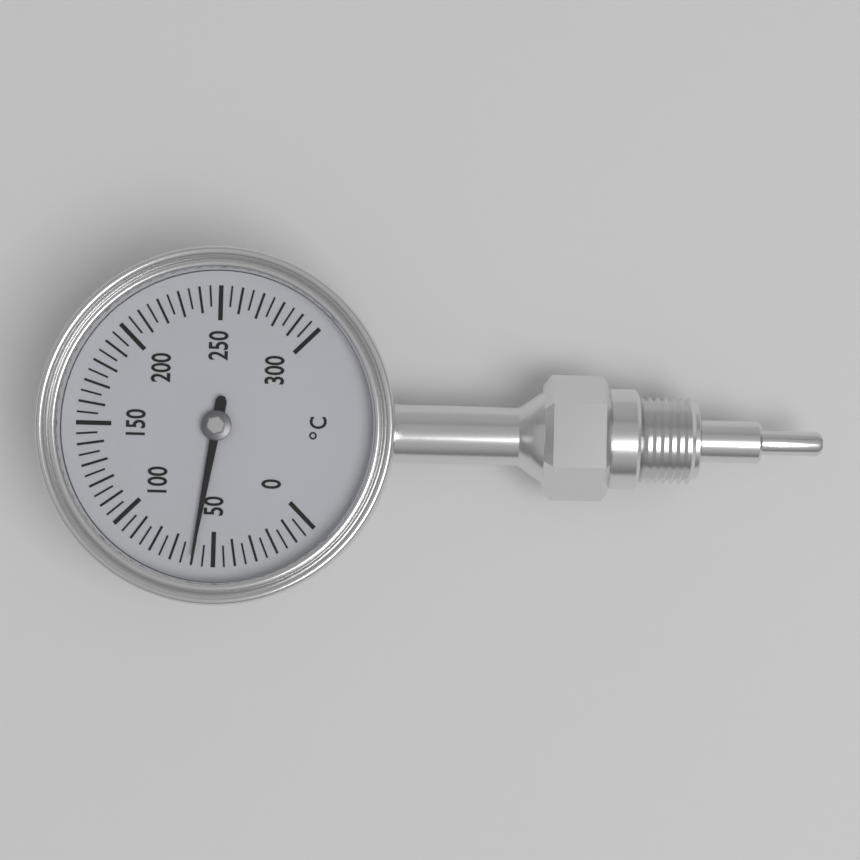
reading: 60 °C
